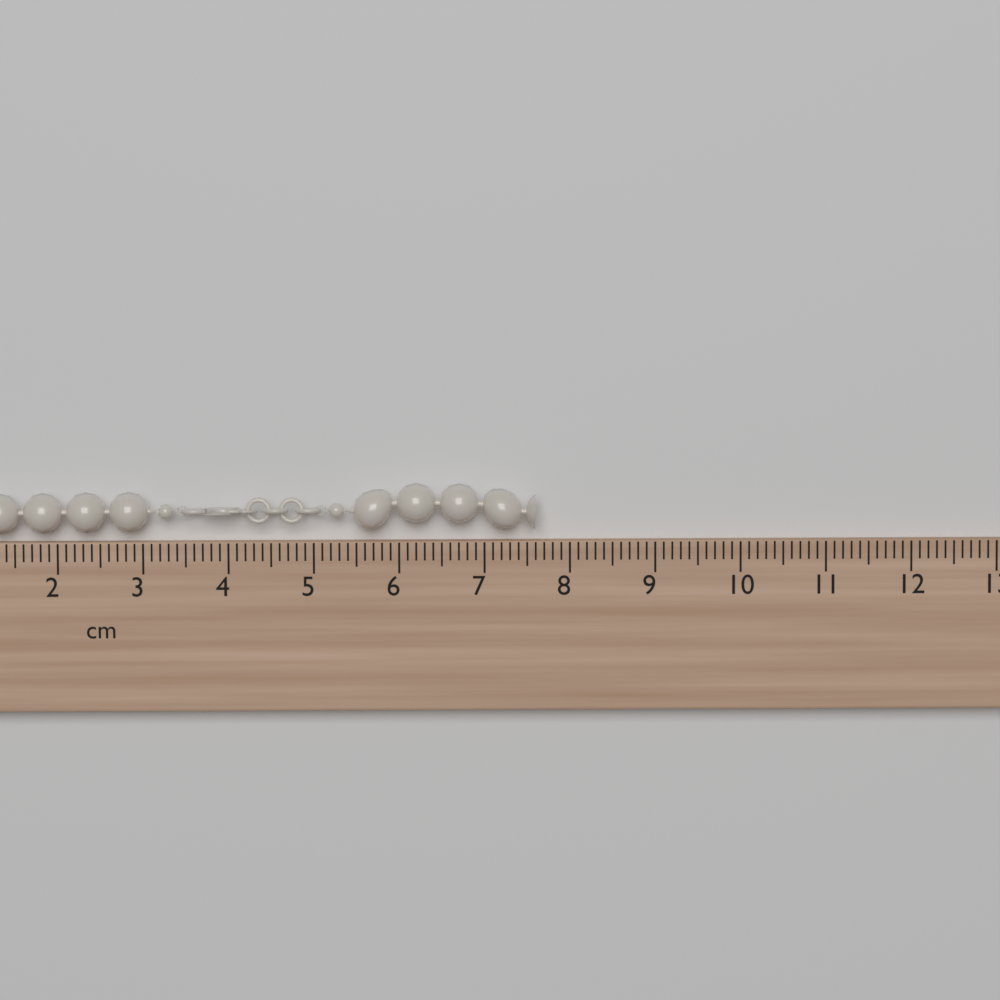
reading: 7.6 cm
